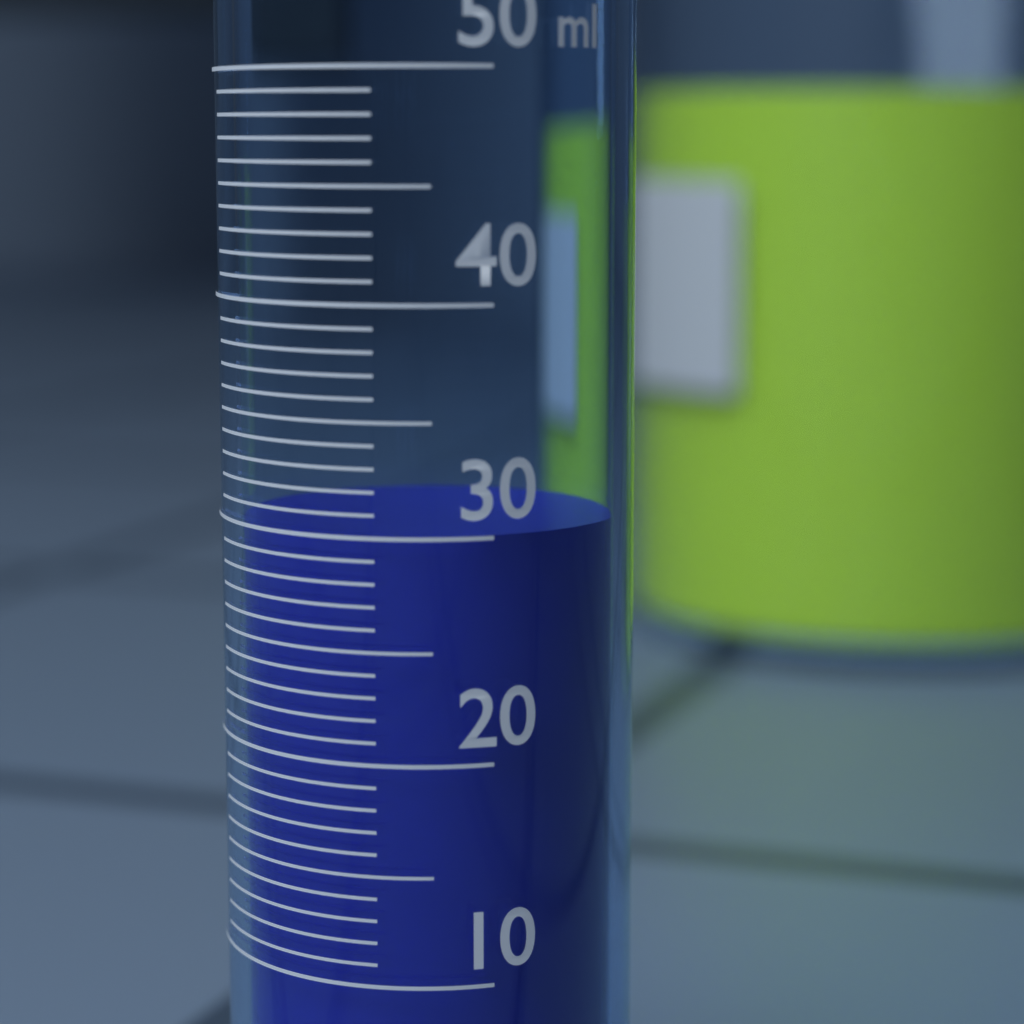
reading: 30 ml
